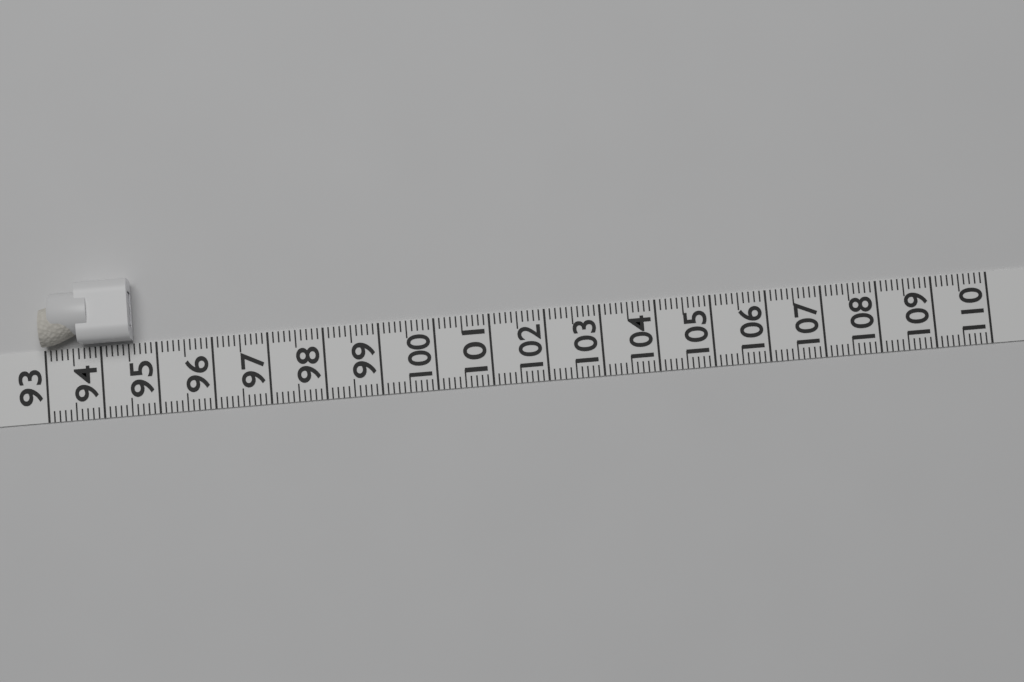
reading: 94.6 (no unit)
